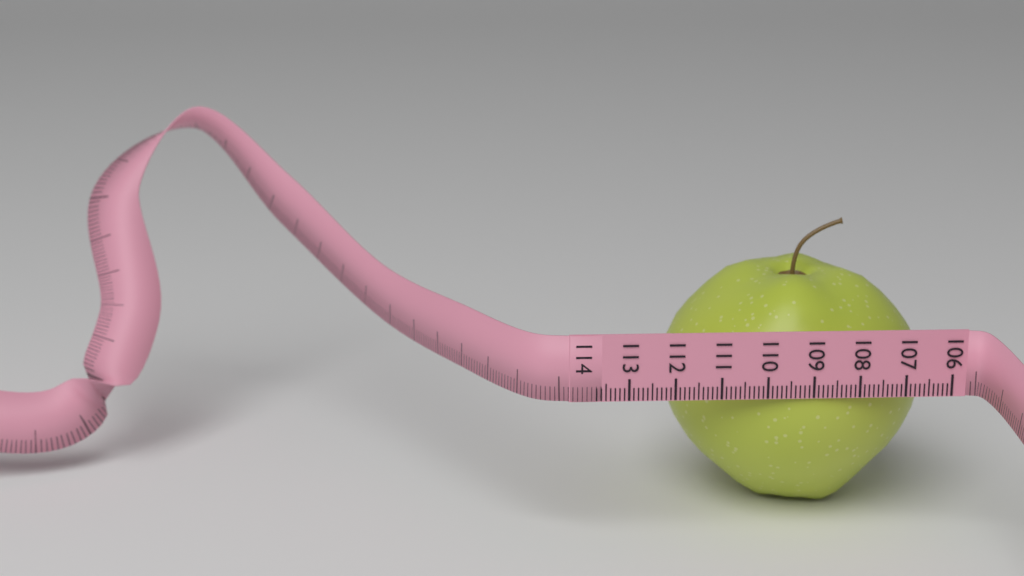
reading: 111.9 (no unit)
